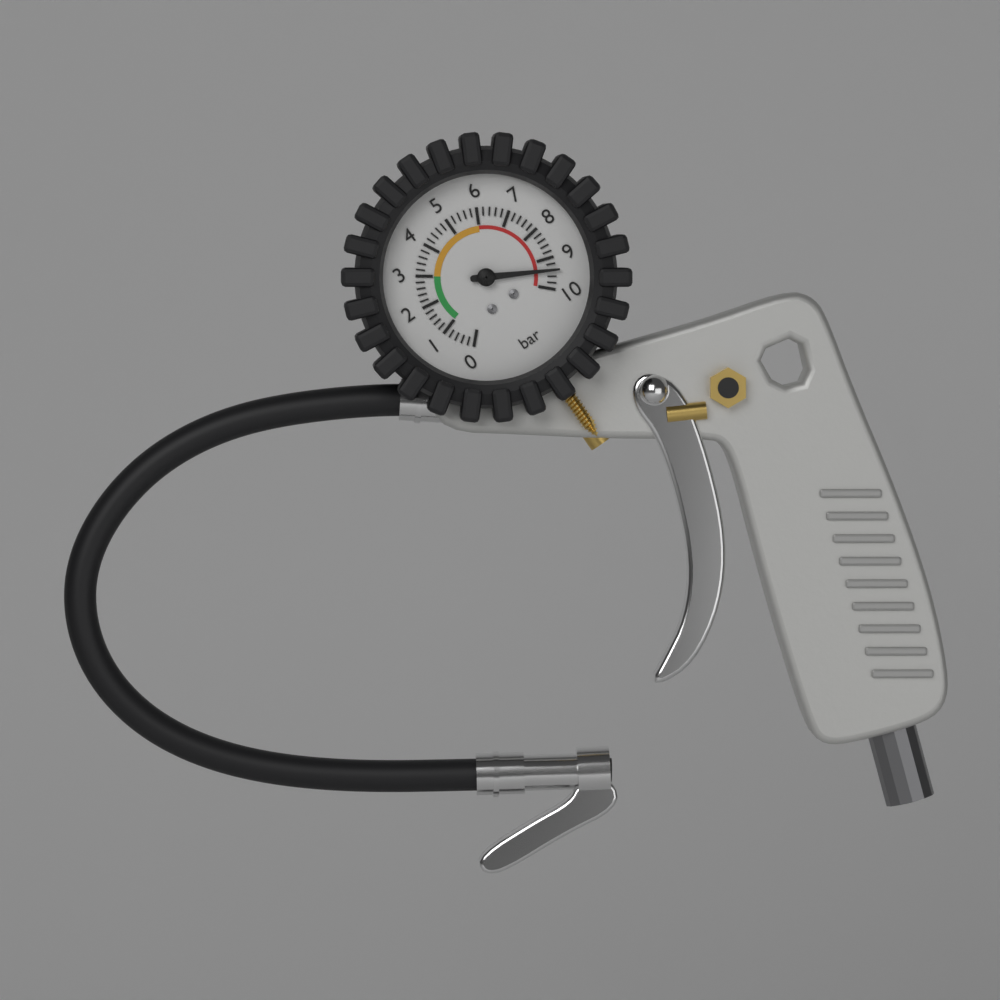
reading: 9.4 bar
